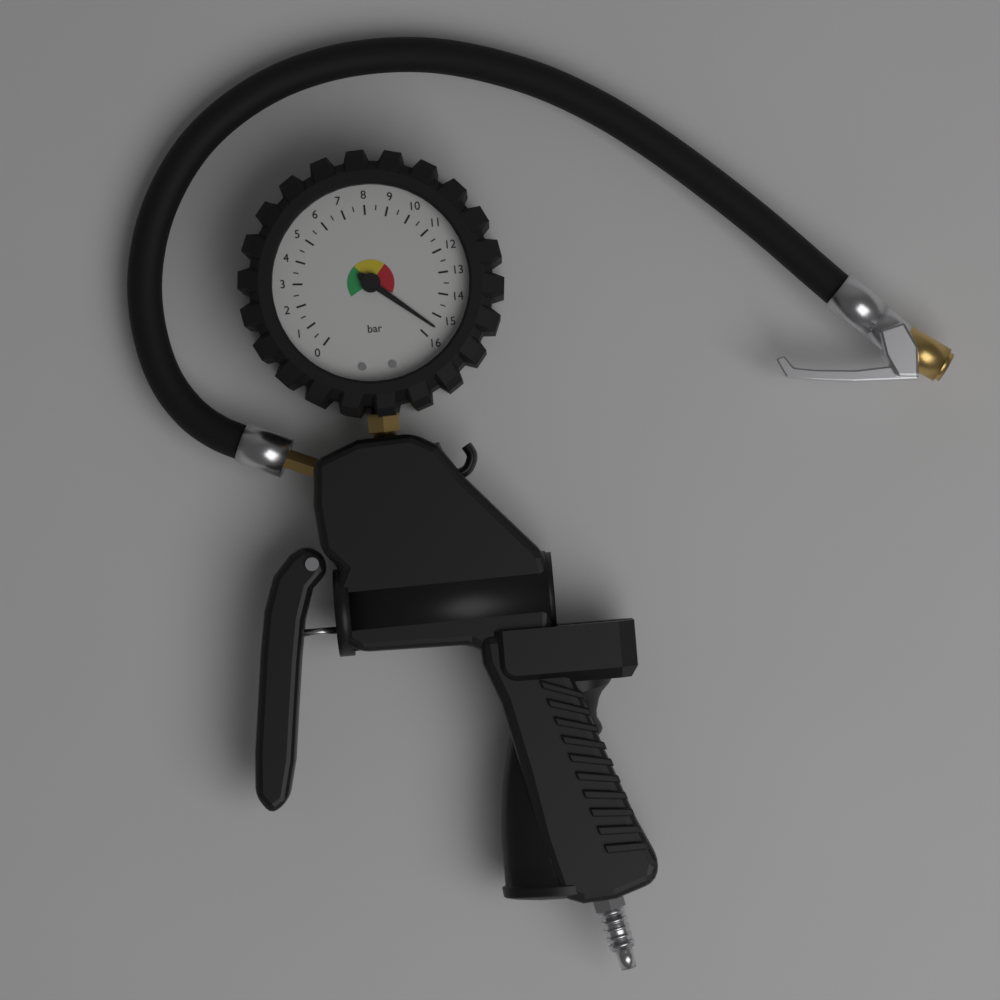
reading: 15.5 bar
